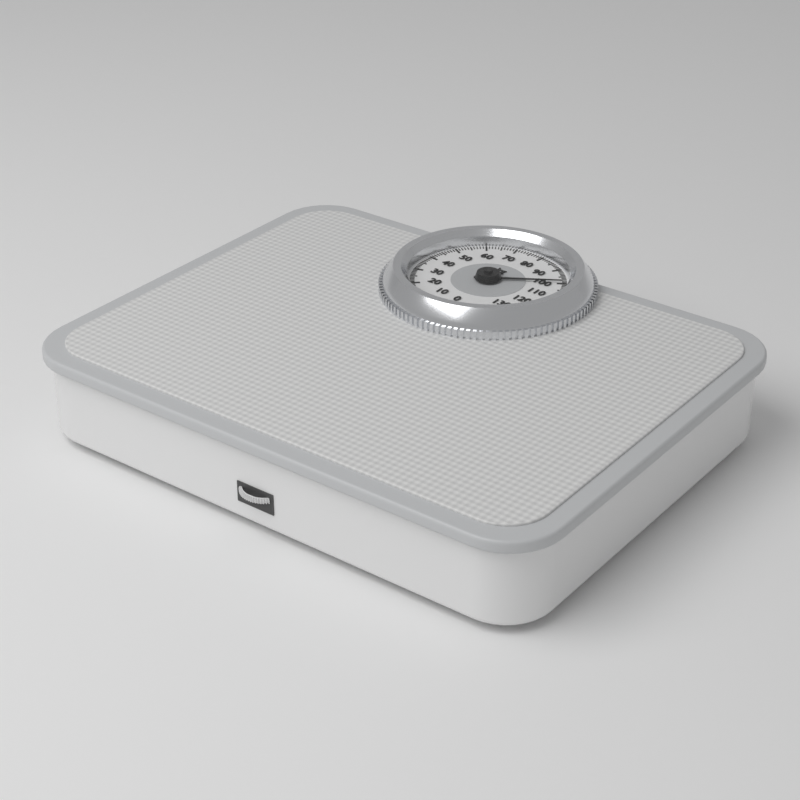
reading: 99 kg
